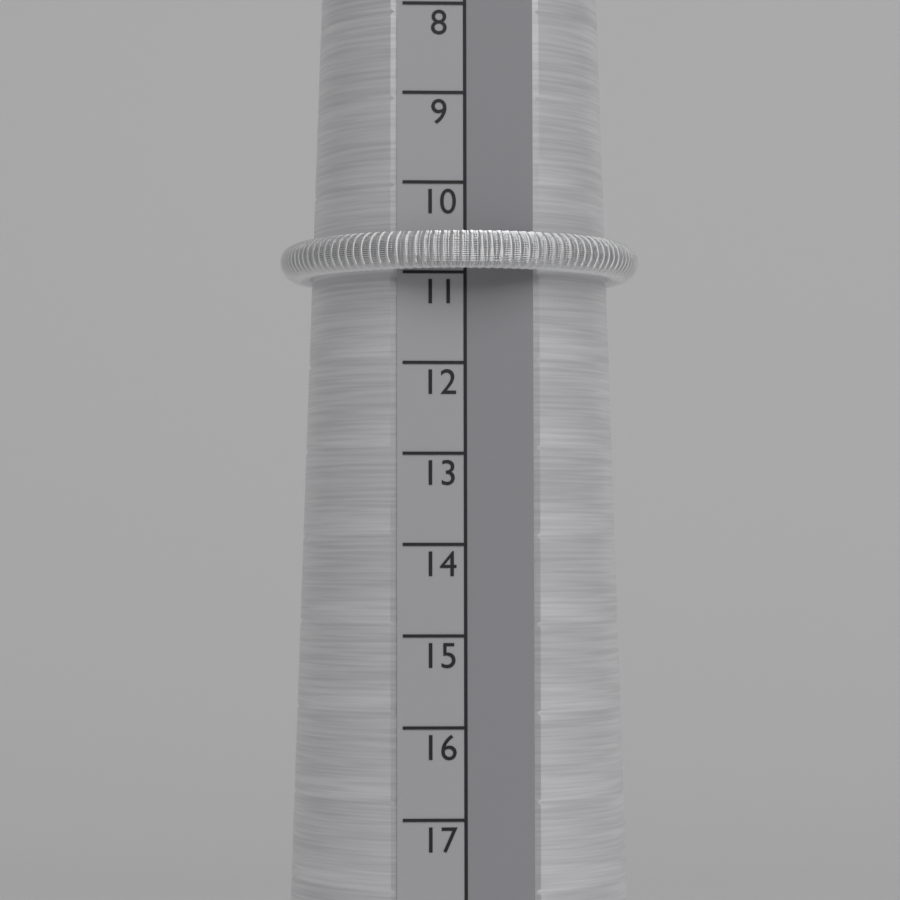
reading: 11 (no unit)
